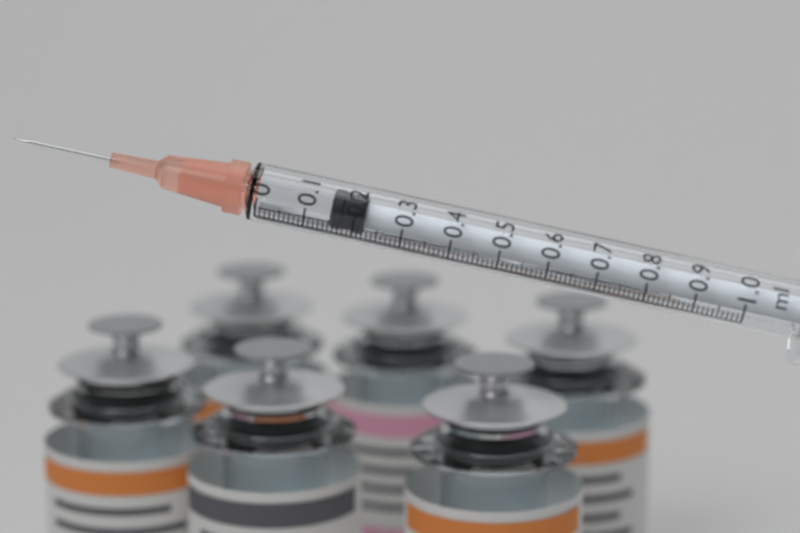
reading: 0.15 ml
